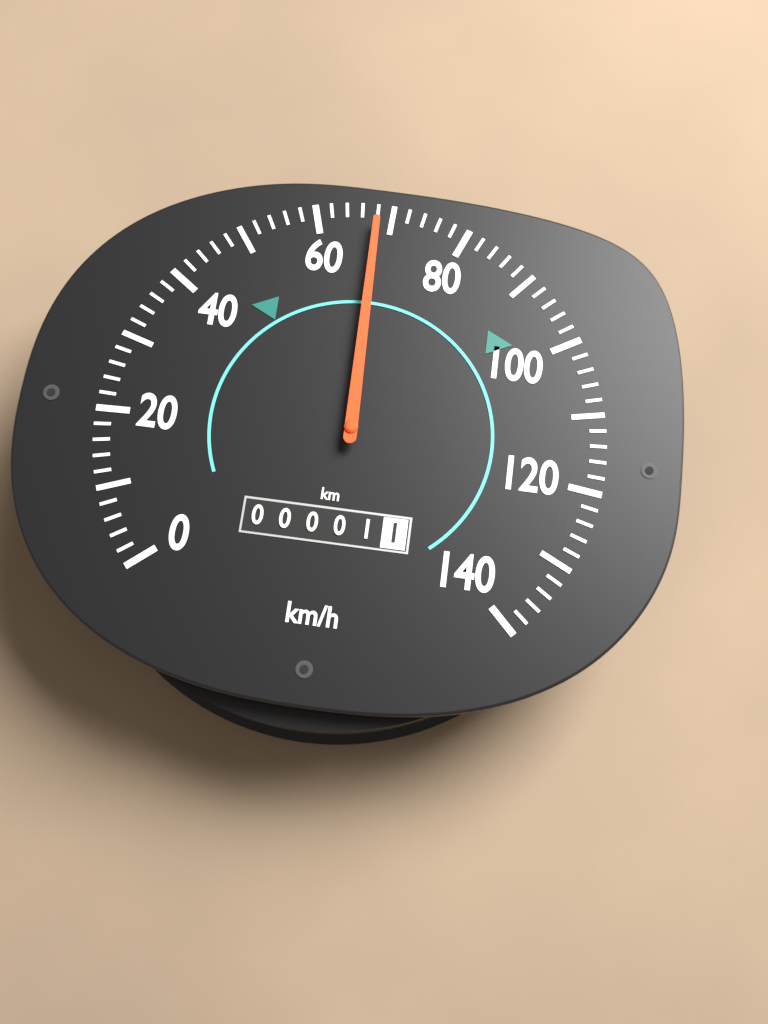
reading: 68 km/h
